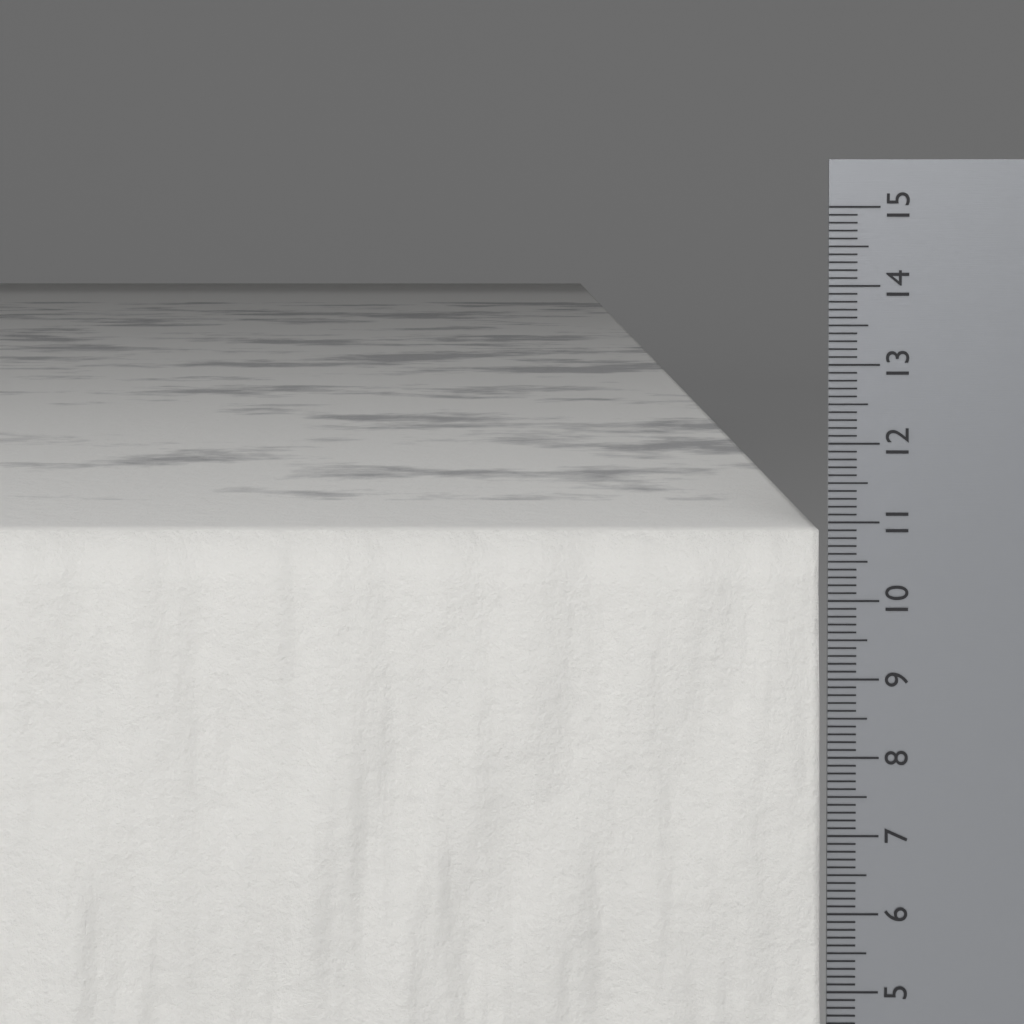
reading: 10.9 cm
